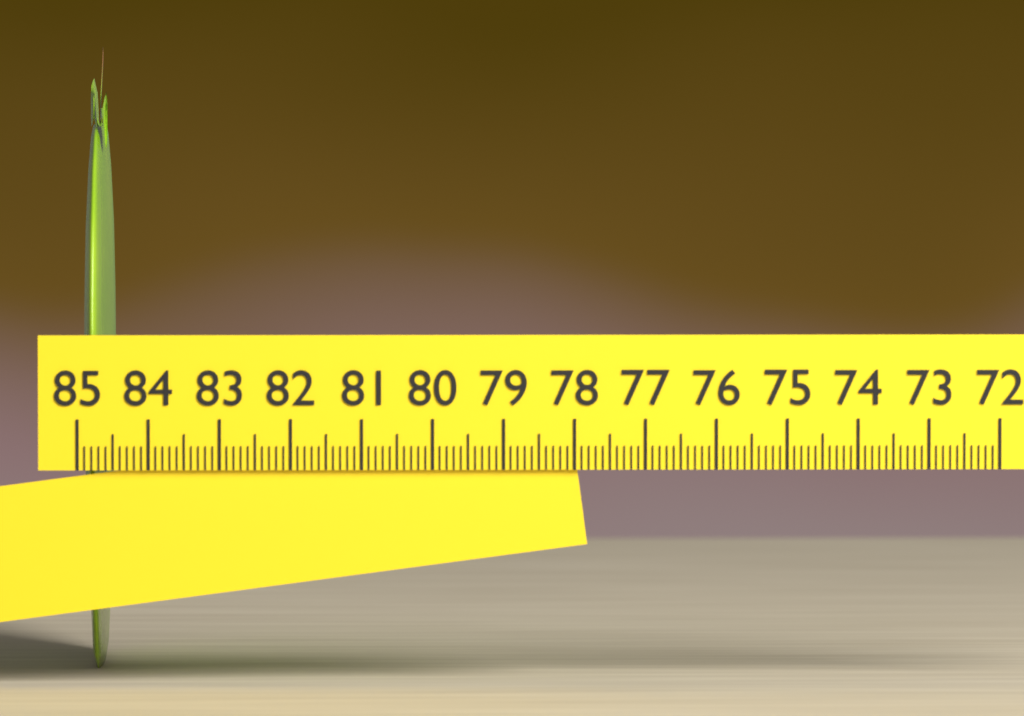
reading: 84.6 (no unit)
